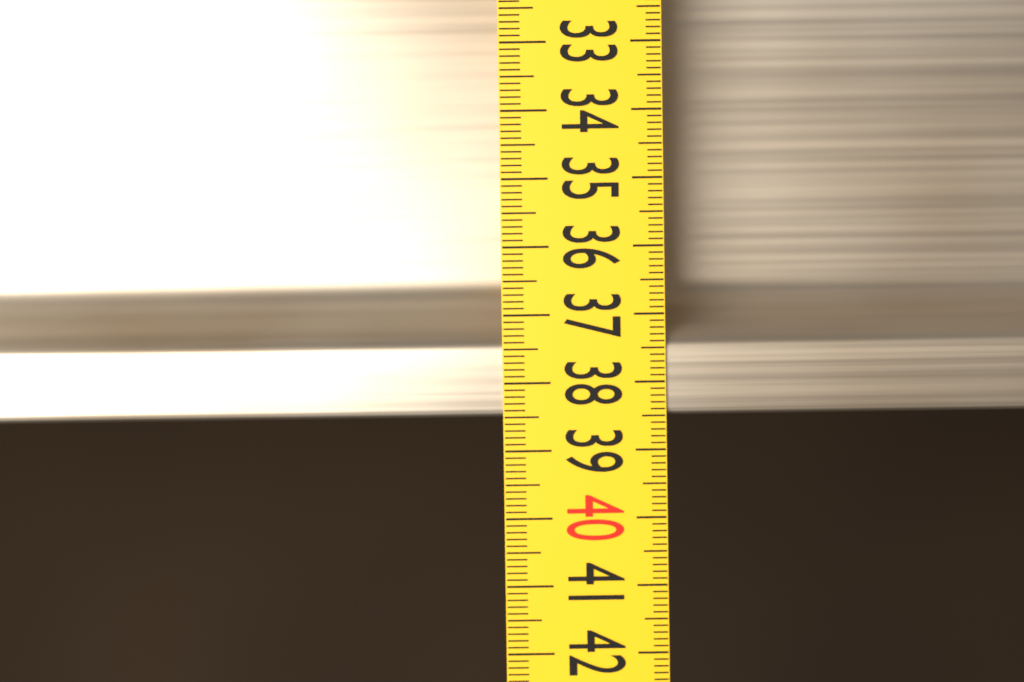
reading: 38.5 (no unit)
